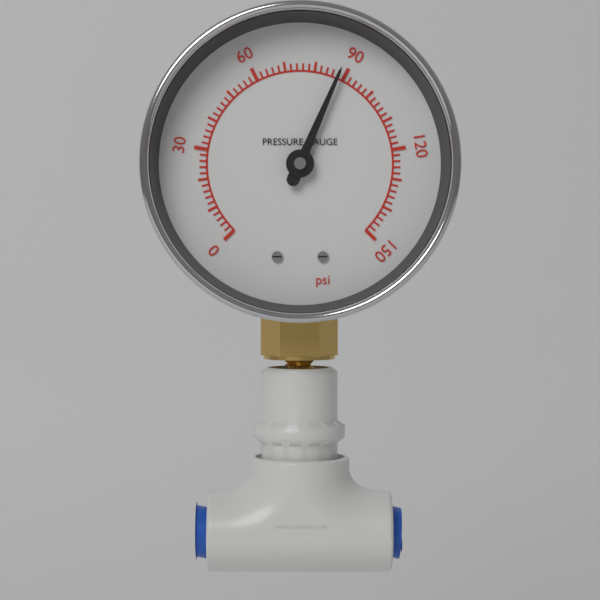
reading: 88 psi
